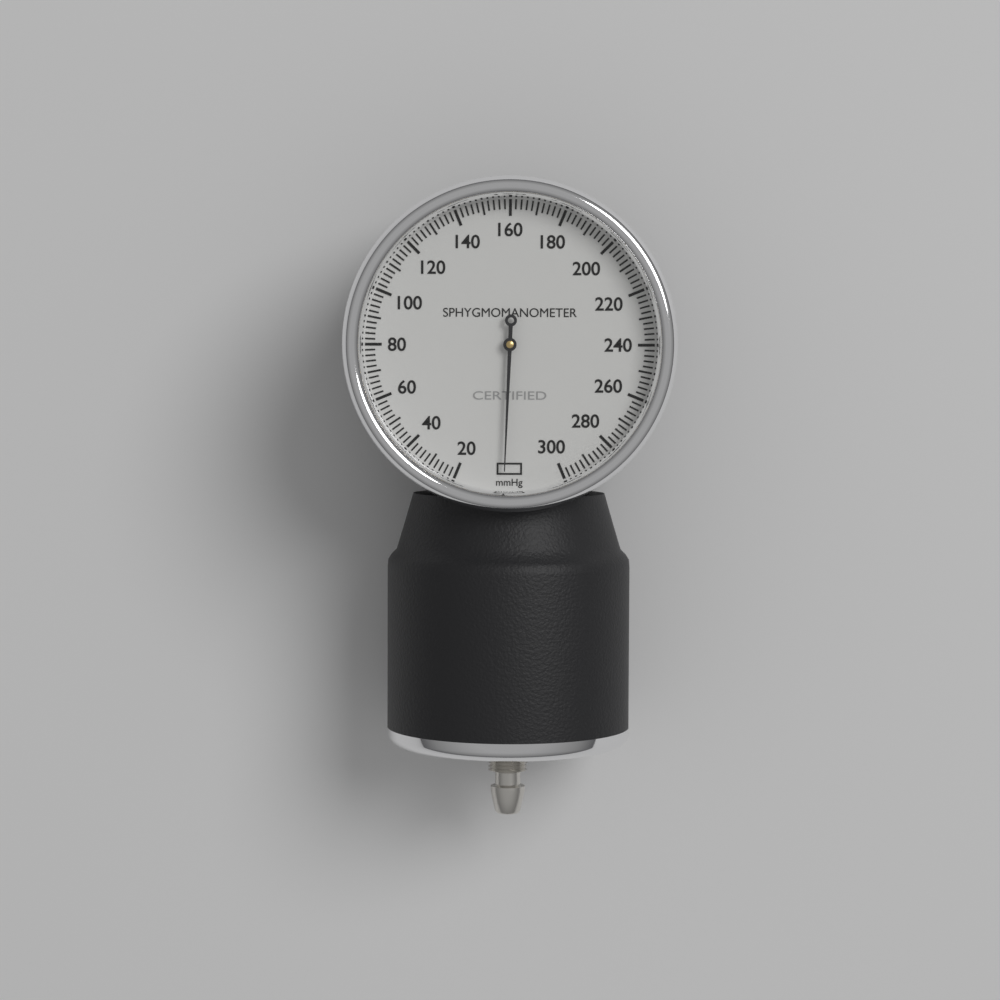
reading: 2 mmHg
